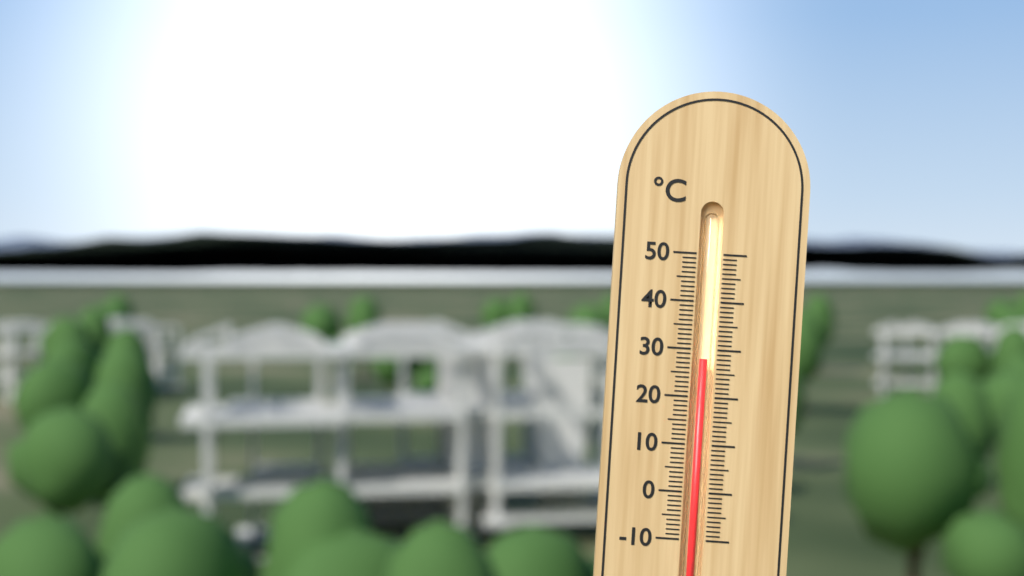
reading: 28 °C
